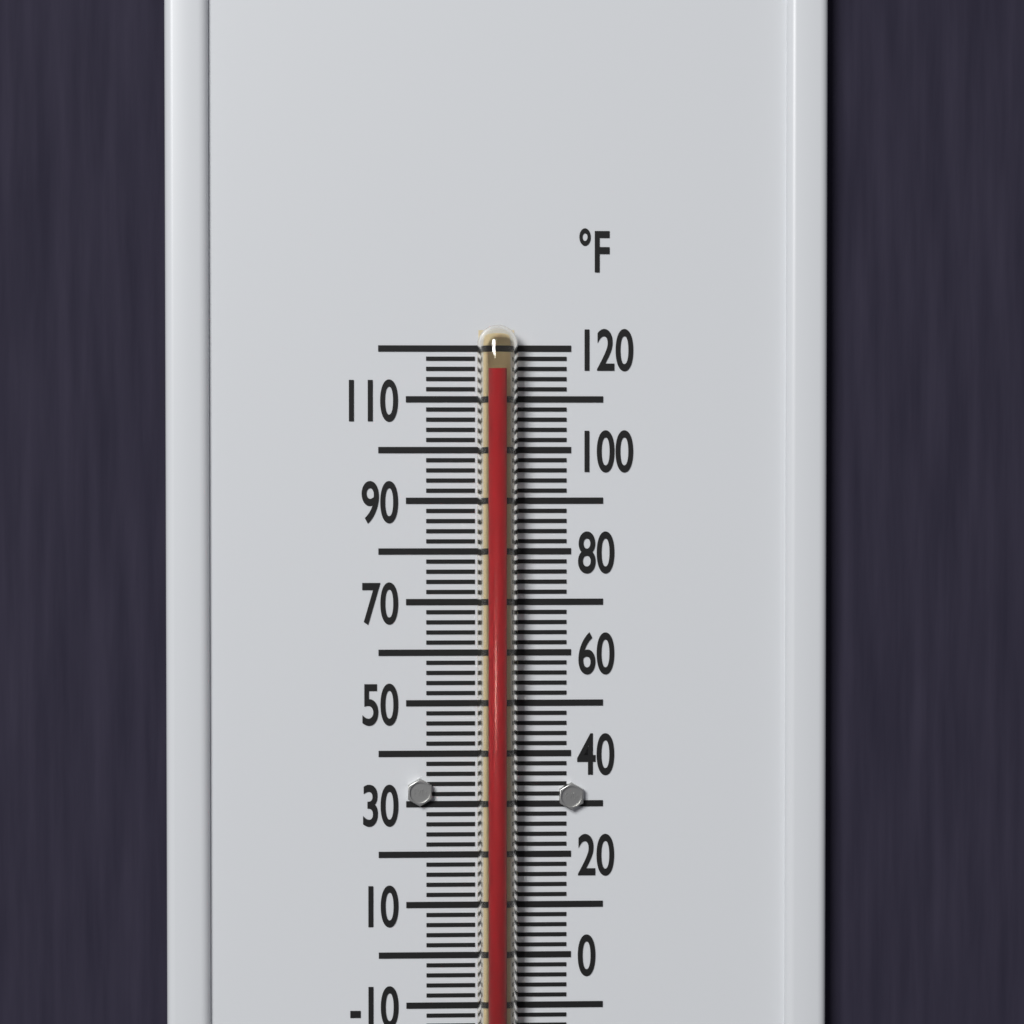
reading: 116 °F
